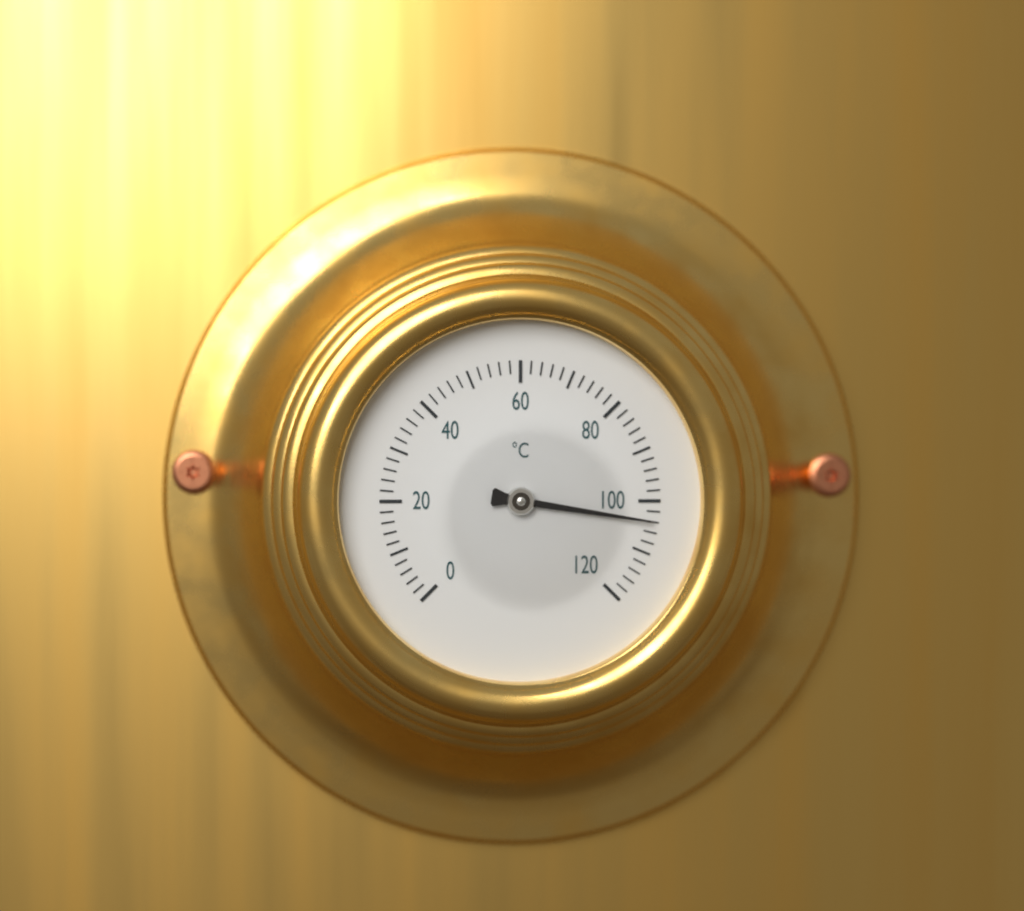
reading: 104 °C
